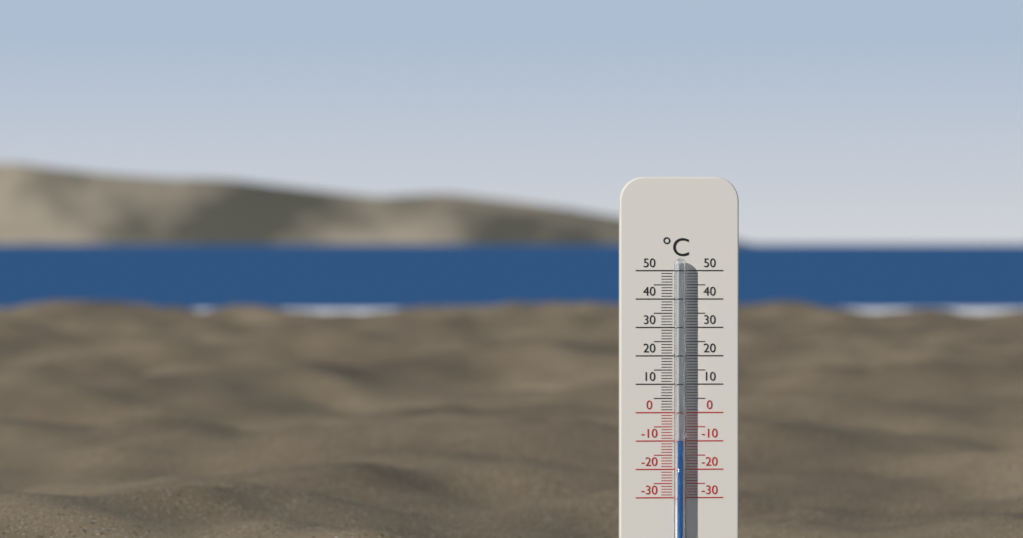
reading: -10 °C
